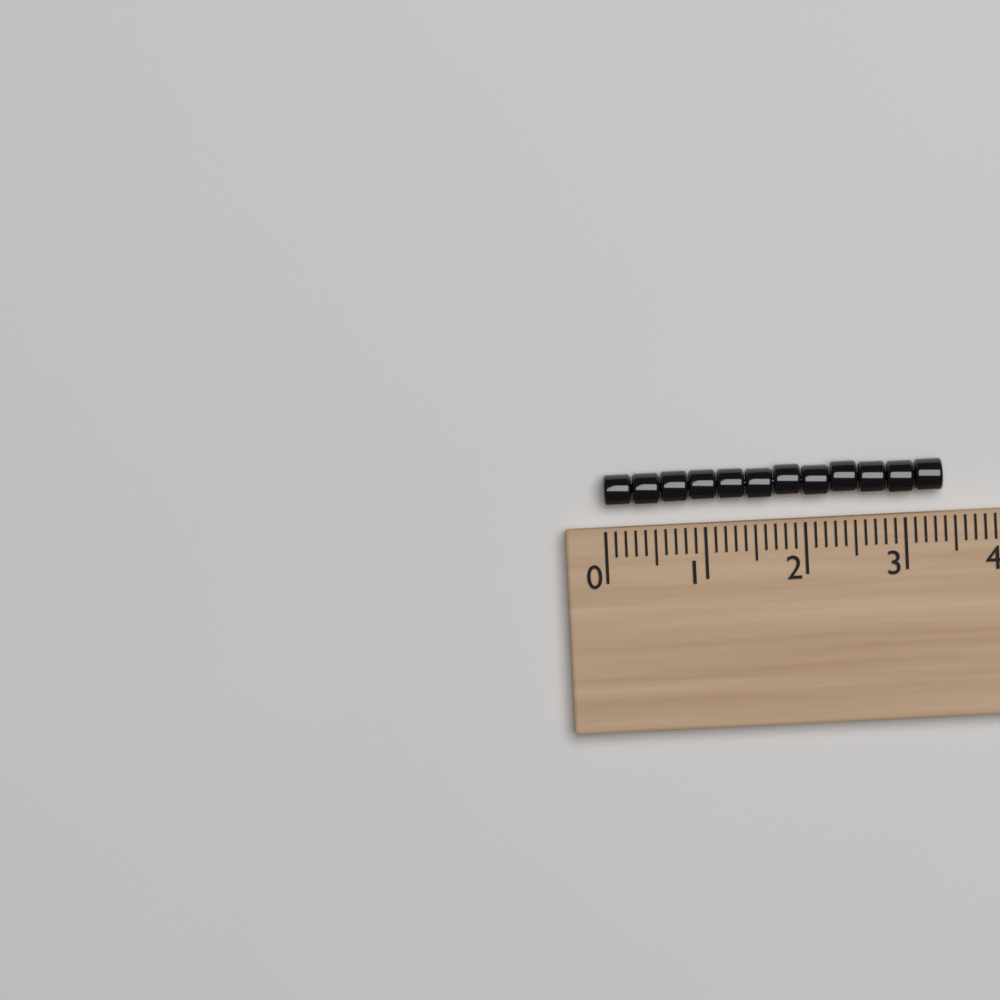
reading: 3.4 (no unit)
